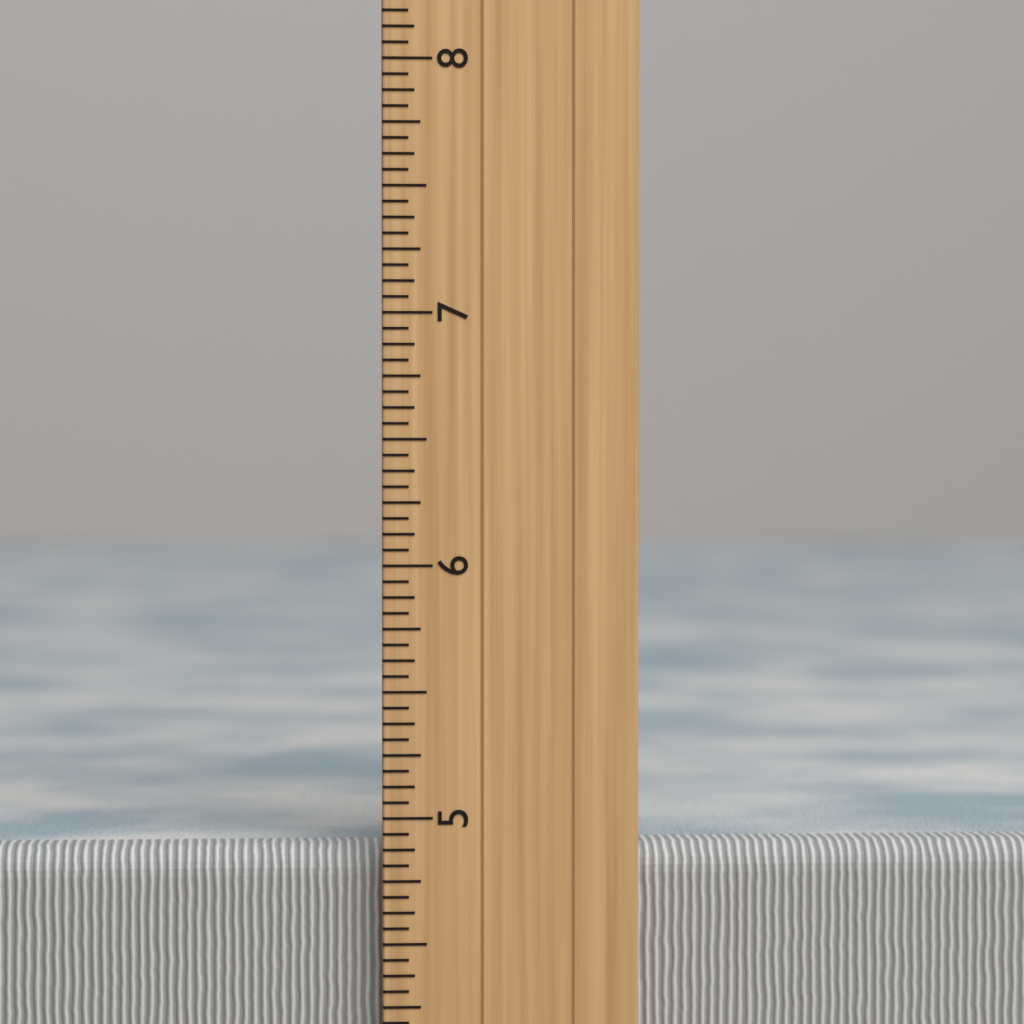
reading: 4.8750 inch
